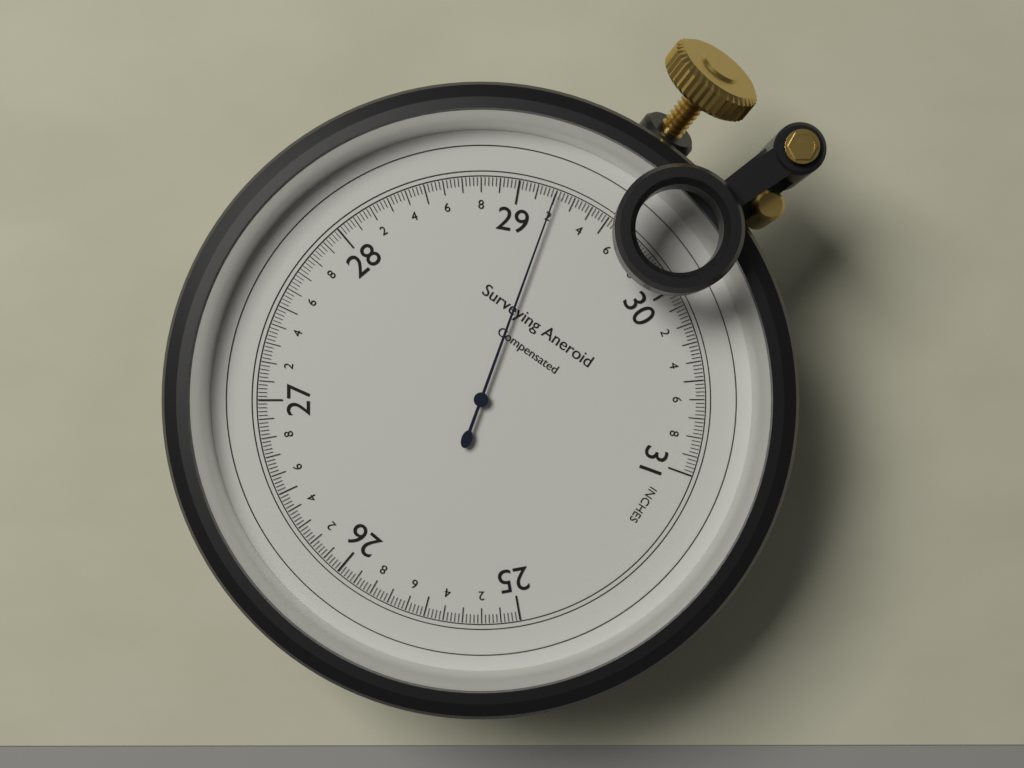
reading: 29.20 inches
